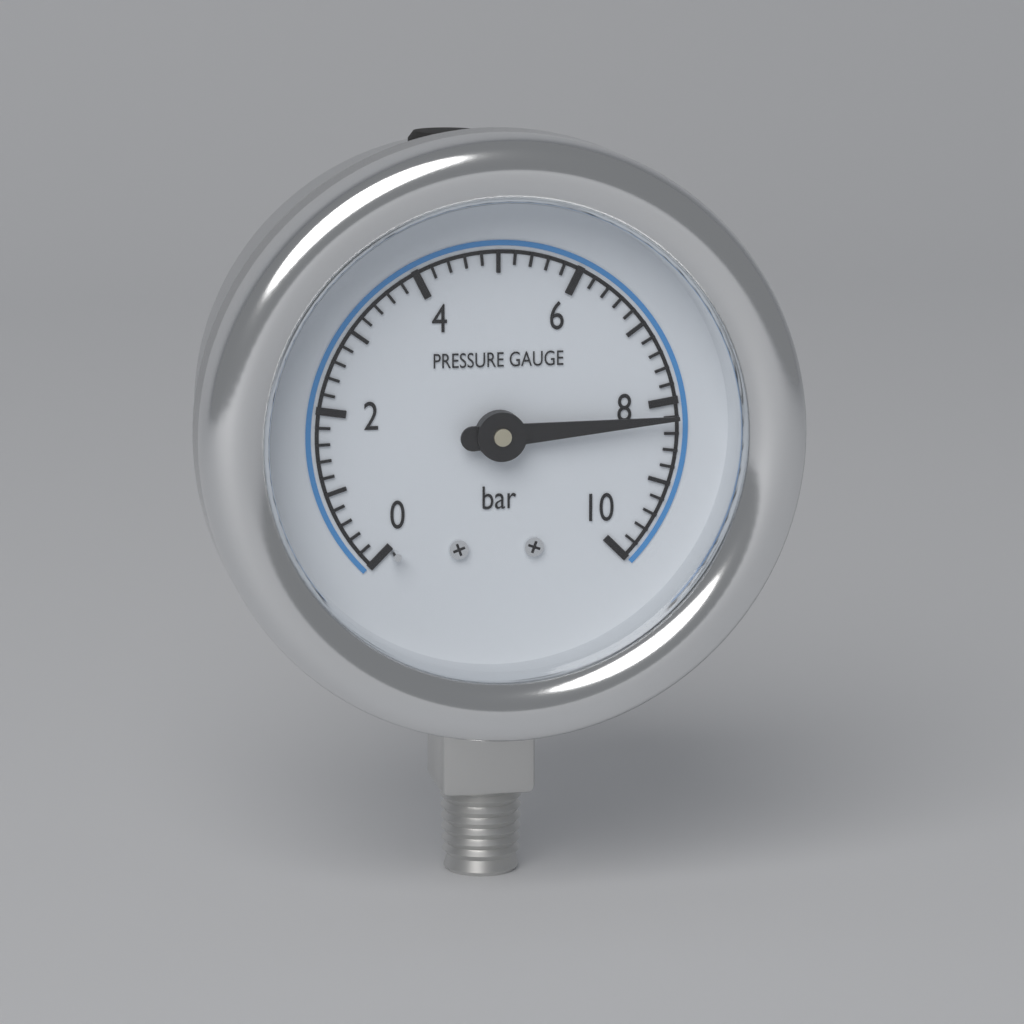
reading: 8.2 bar
